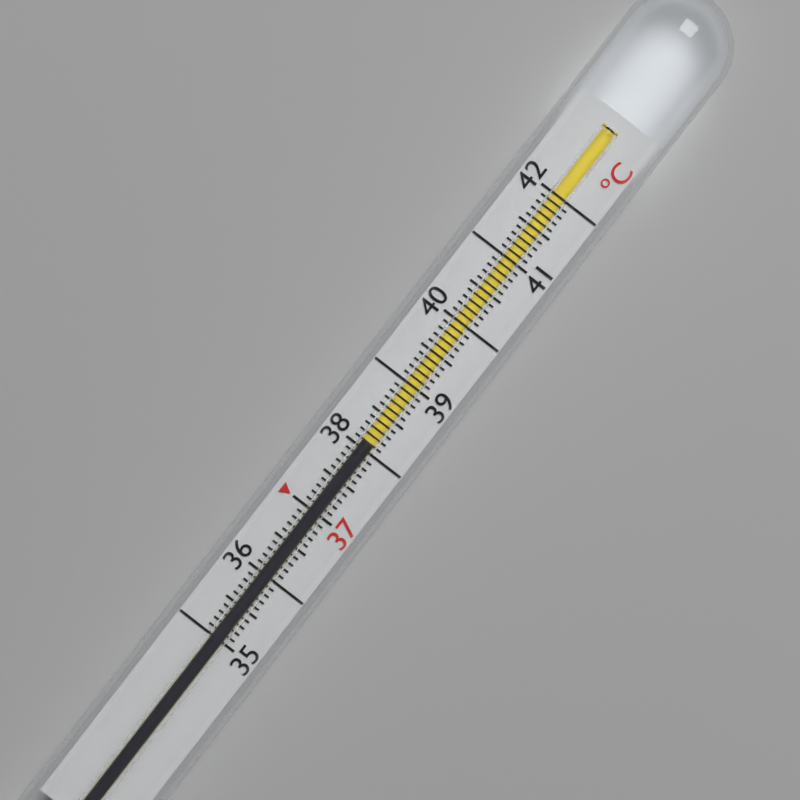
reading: 38.1 °C
